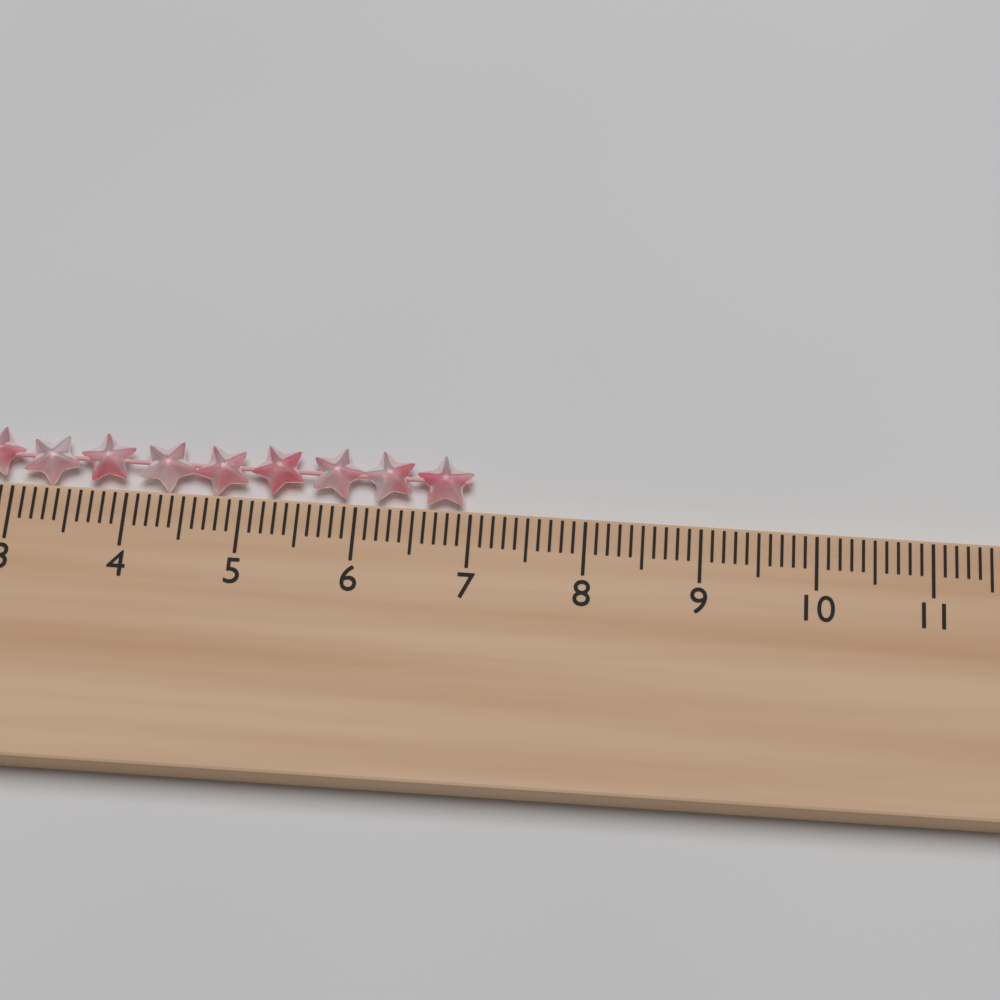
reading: 7.0 cm
